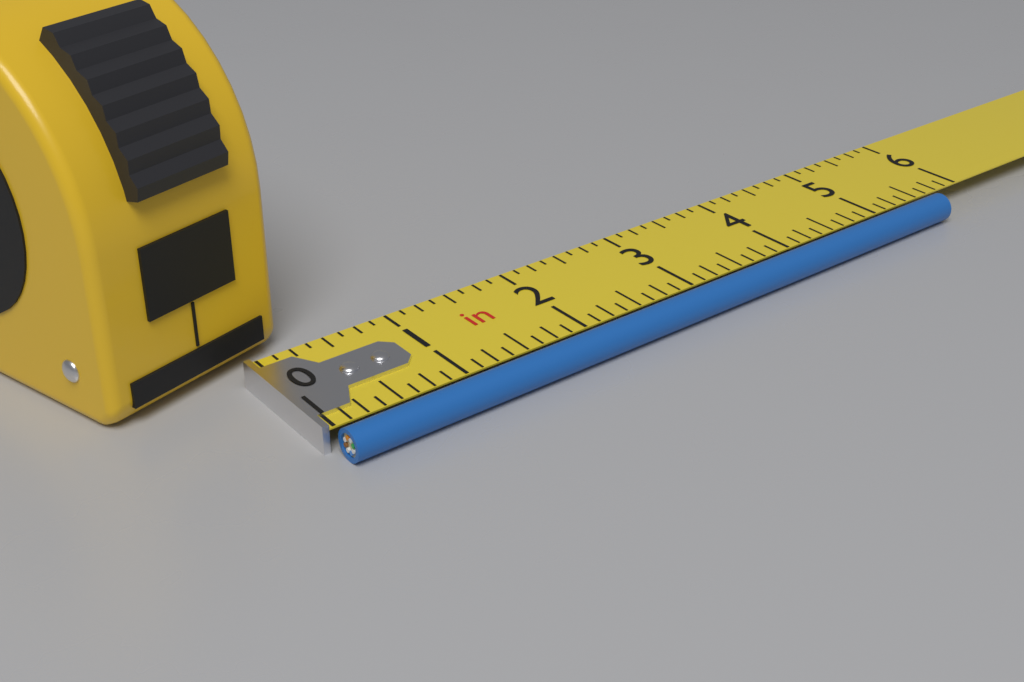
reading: 5.625 in
